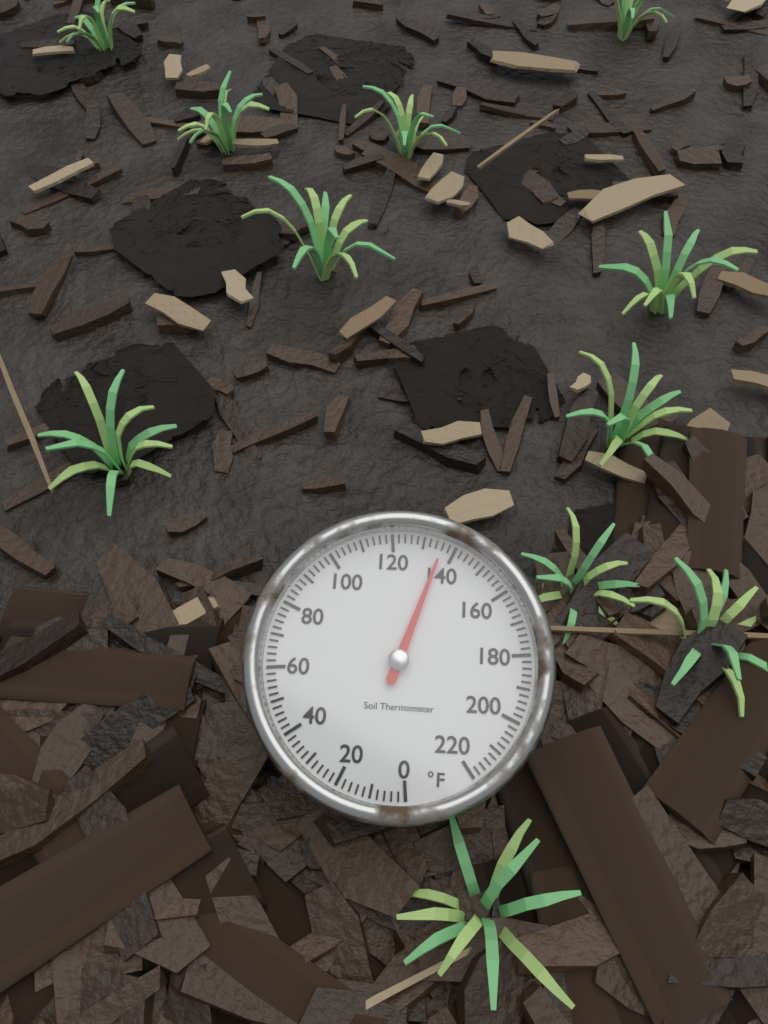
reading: 136 °F
